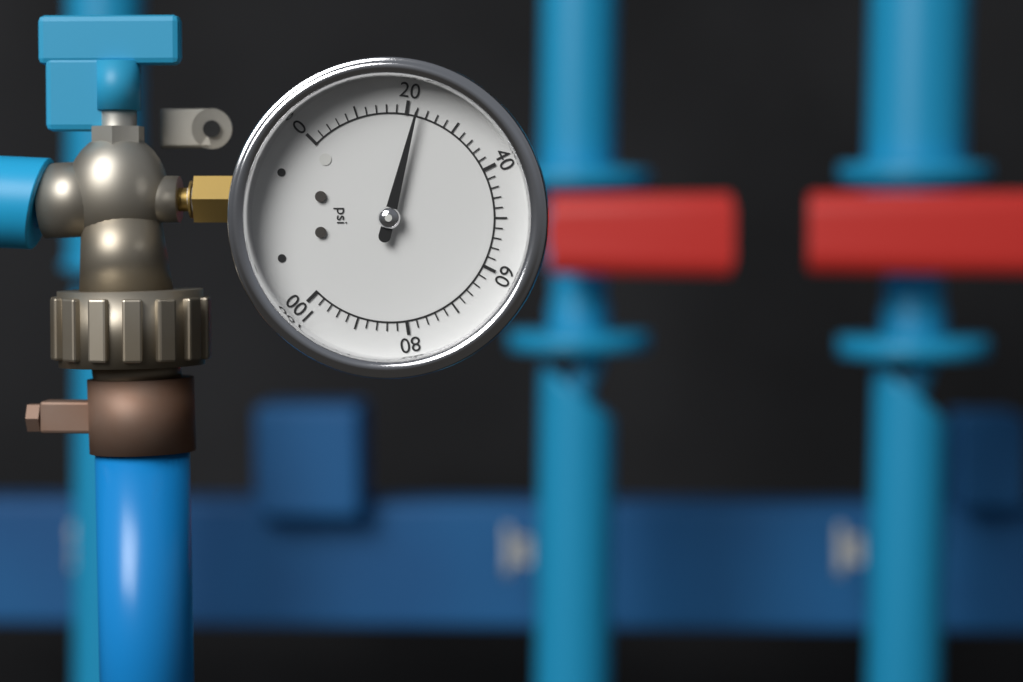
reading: 22 psi
